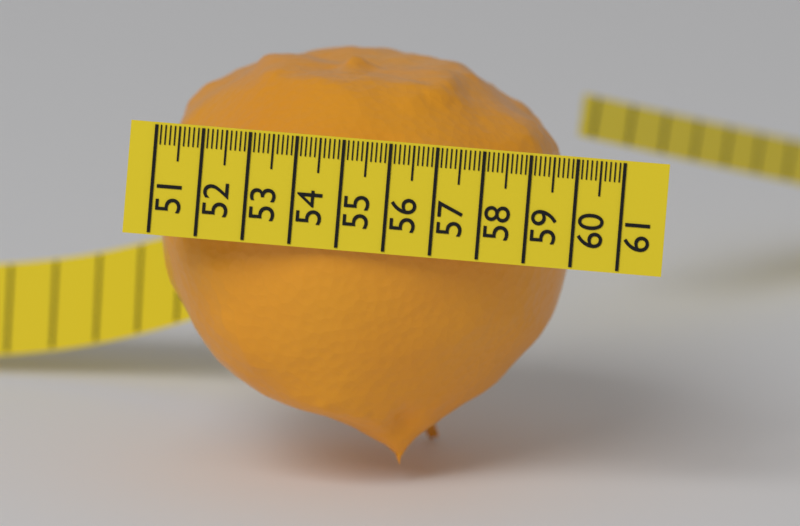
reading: 59.8 (no unit)
